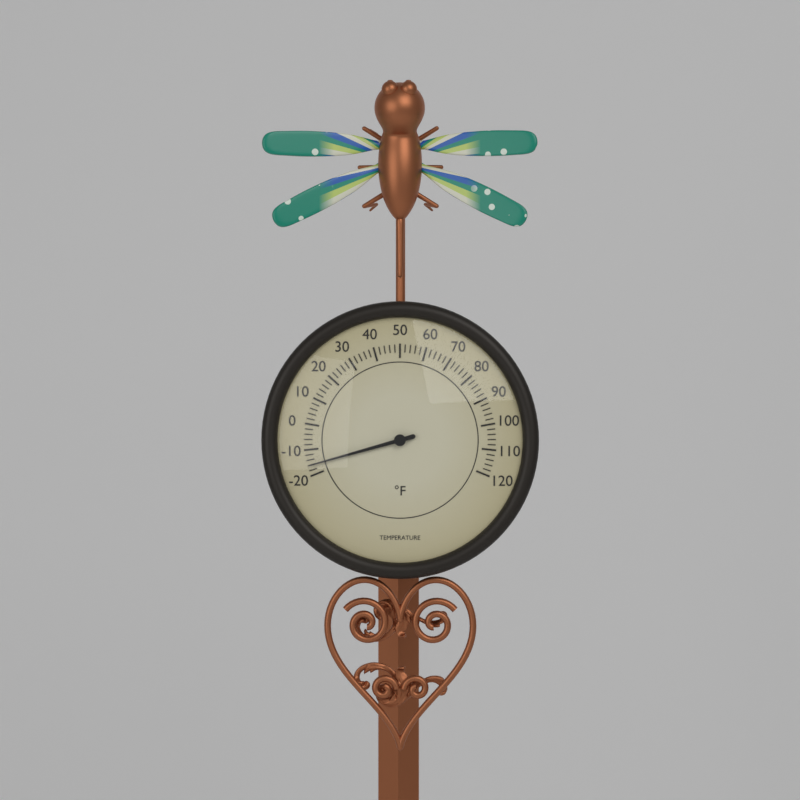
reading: -16 °F
